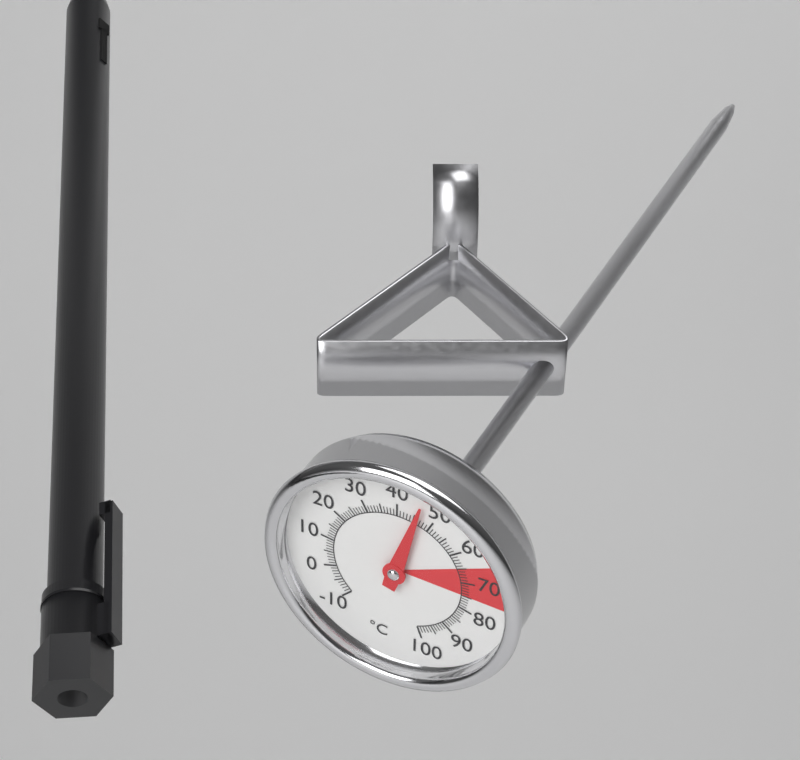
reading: 46 °C
